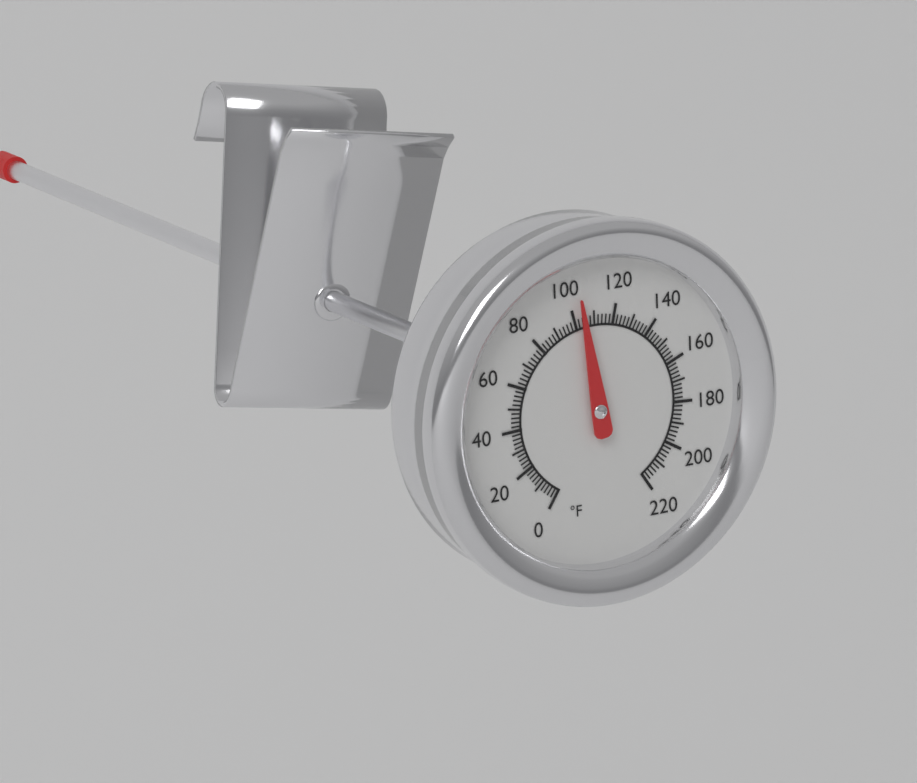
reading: 104 °F
